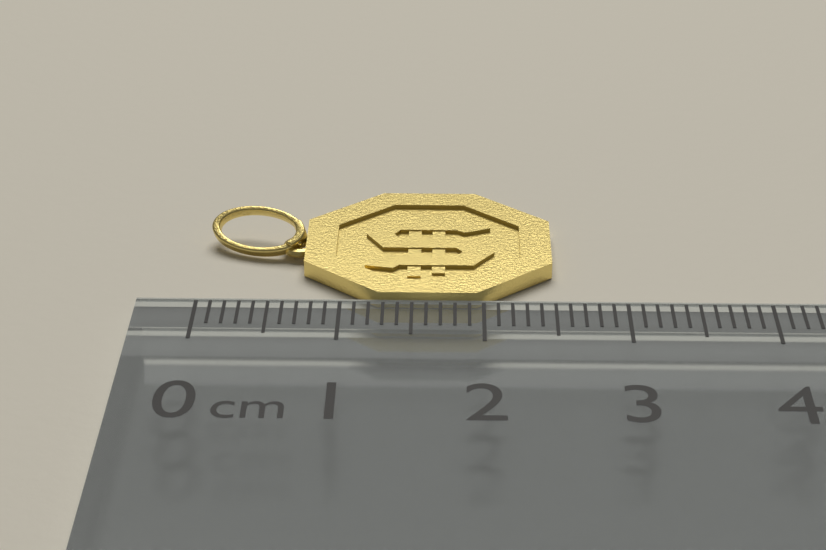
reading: 2.5 cm
